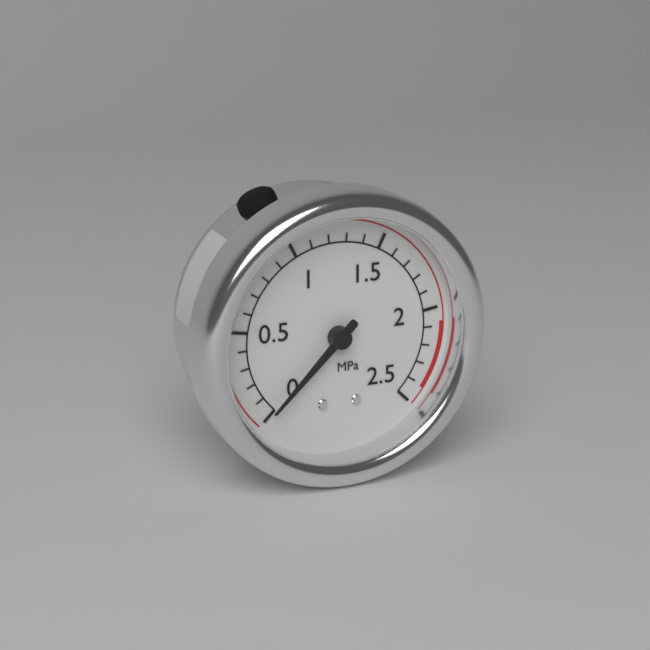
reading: 0.0 MPa
